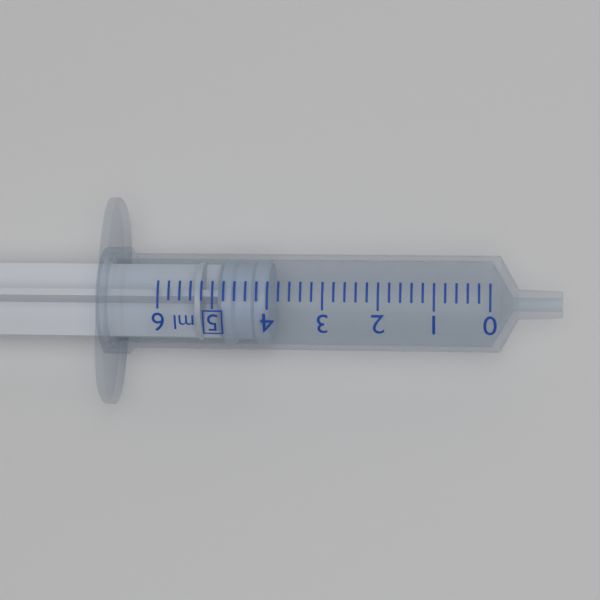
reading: 4.0 ml
